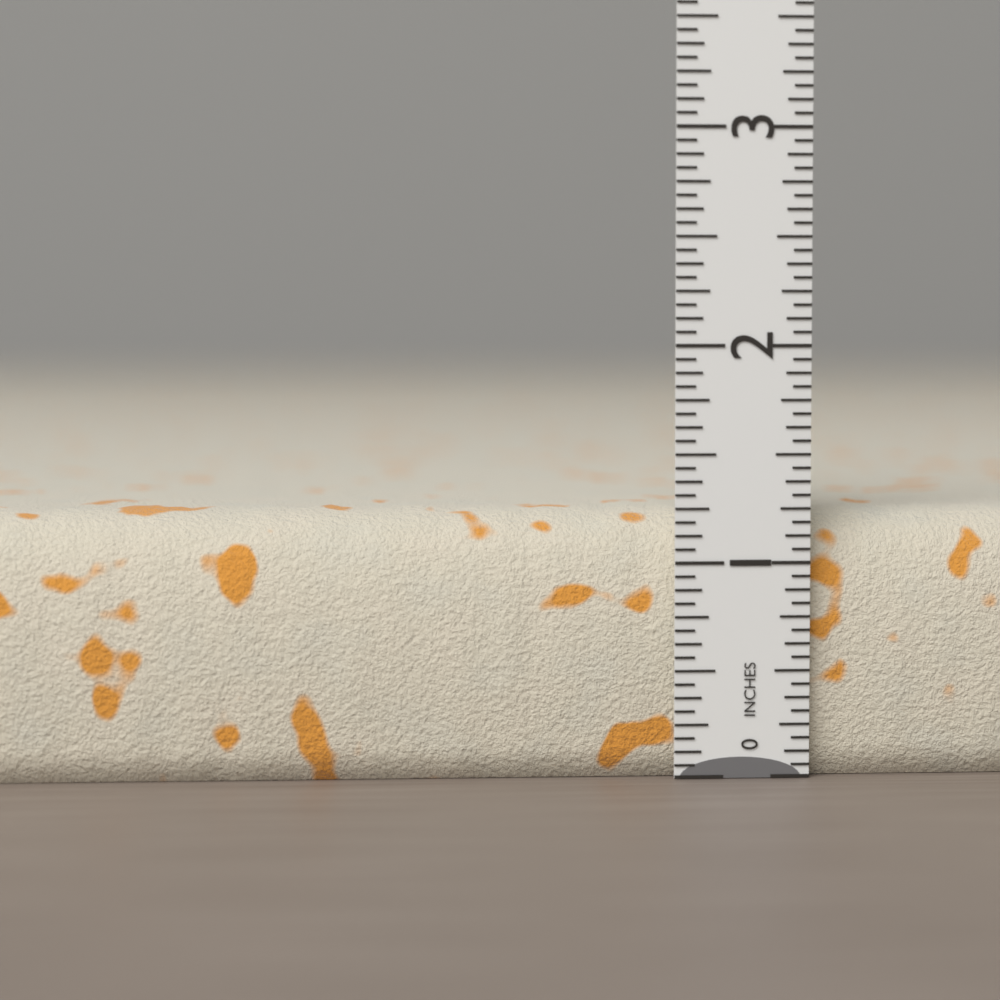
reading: 1.2500 in
